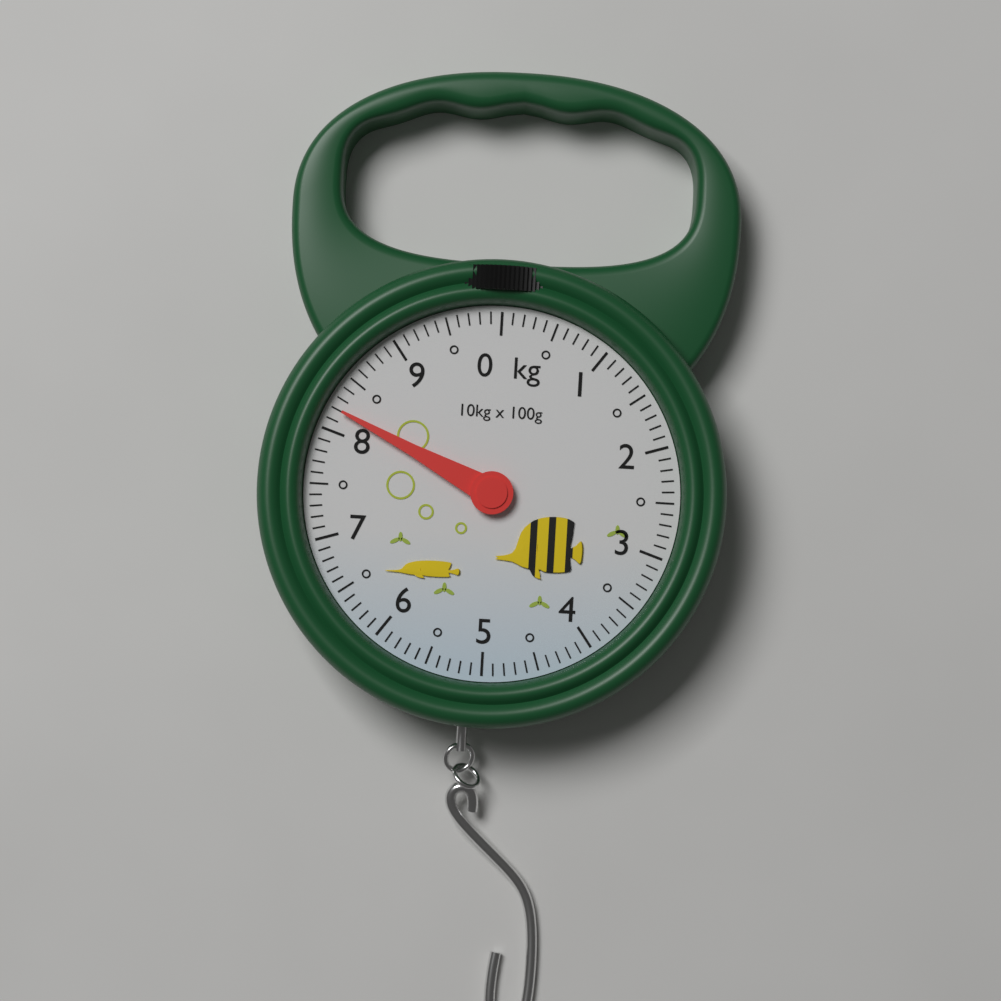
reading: 8.2 kg
